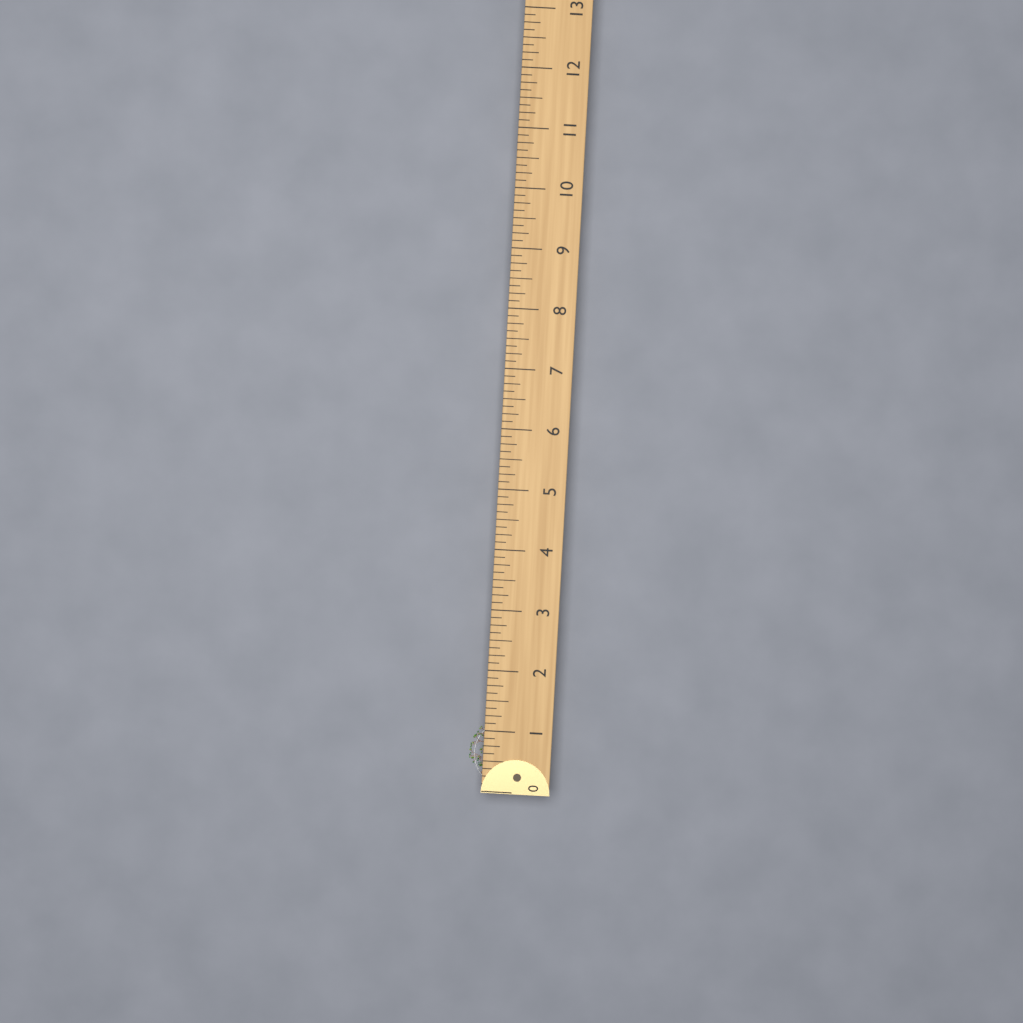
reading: 1.125 (no unit)
